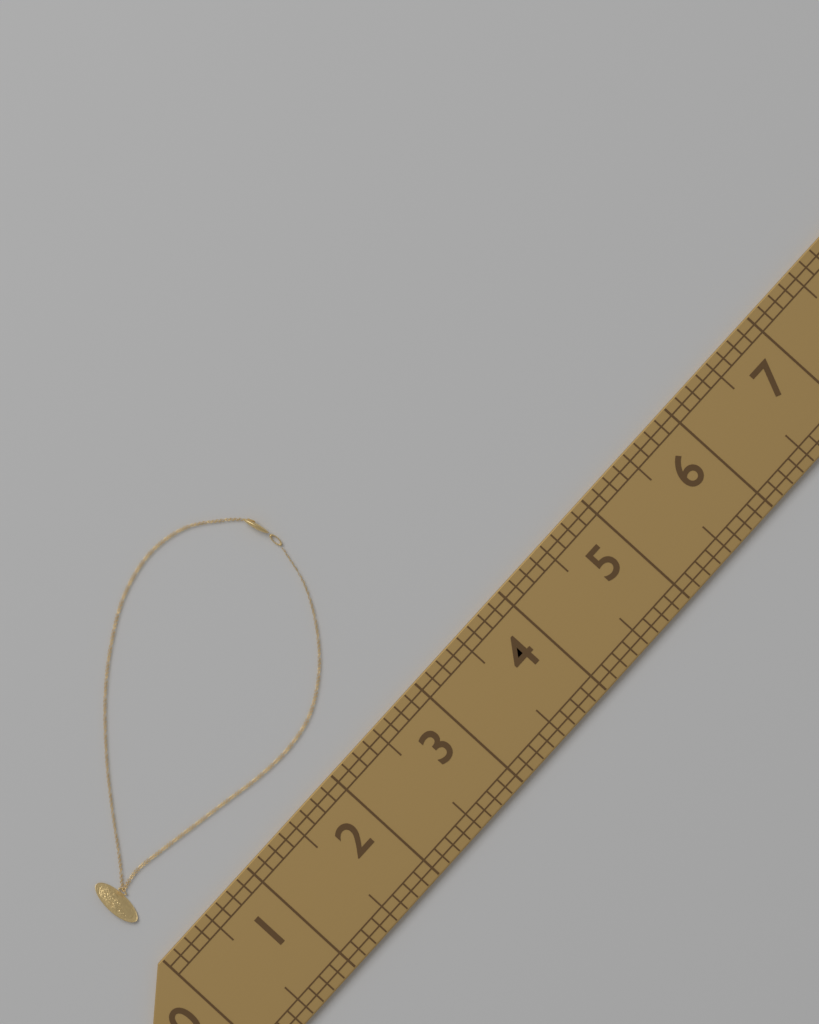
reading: 3.125 (no unit)
